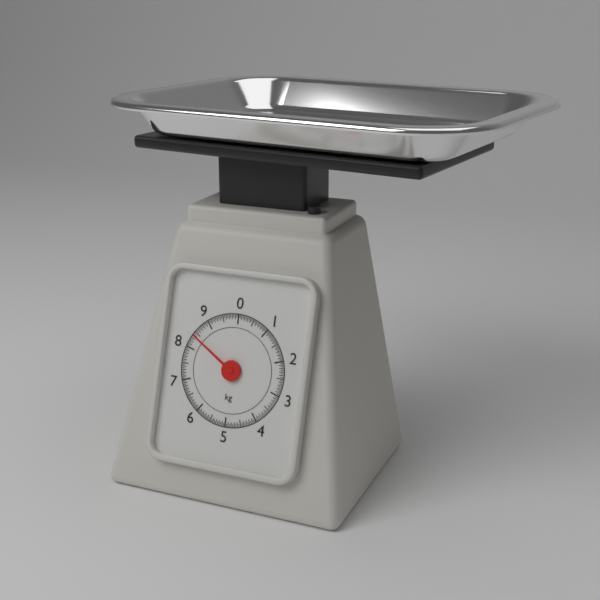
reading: 8.40 kg
